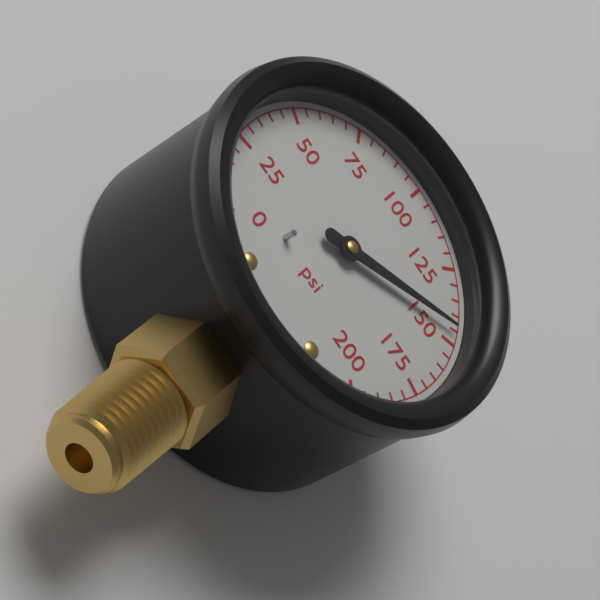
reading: 145 psi
